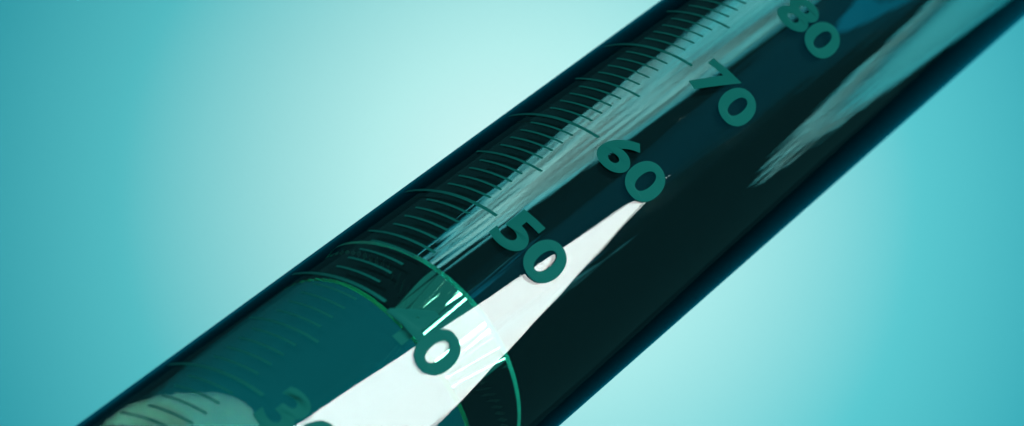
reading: 45 ml
